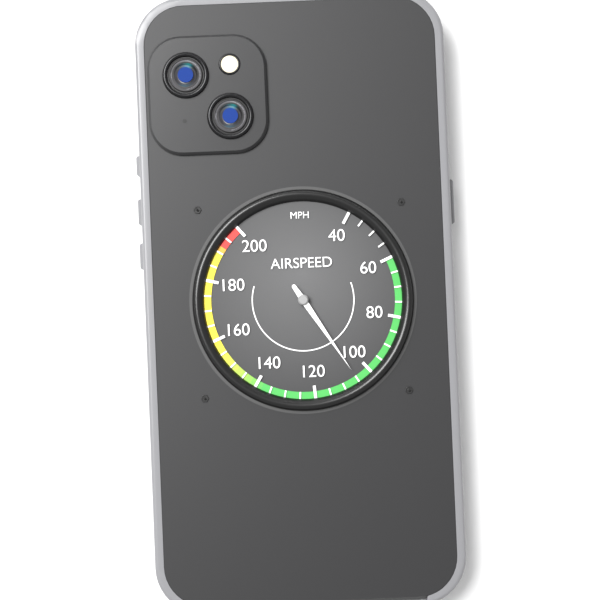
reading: 105 mph
